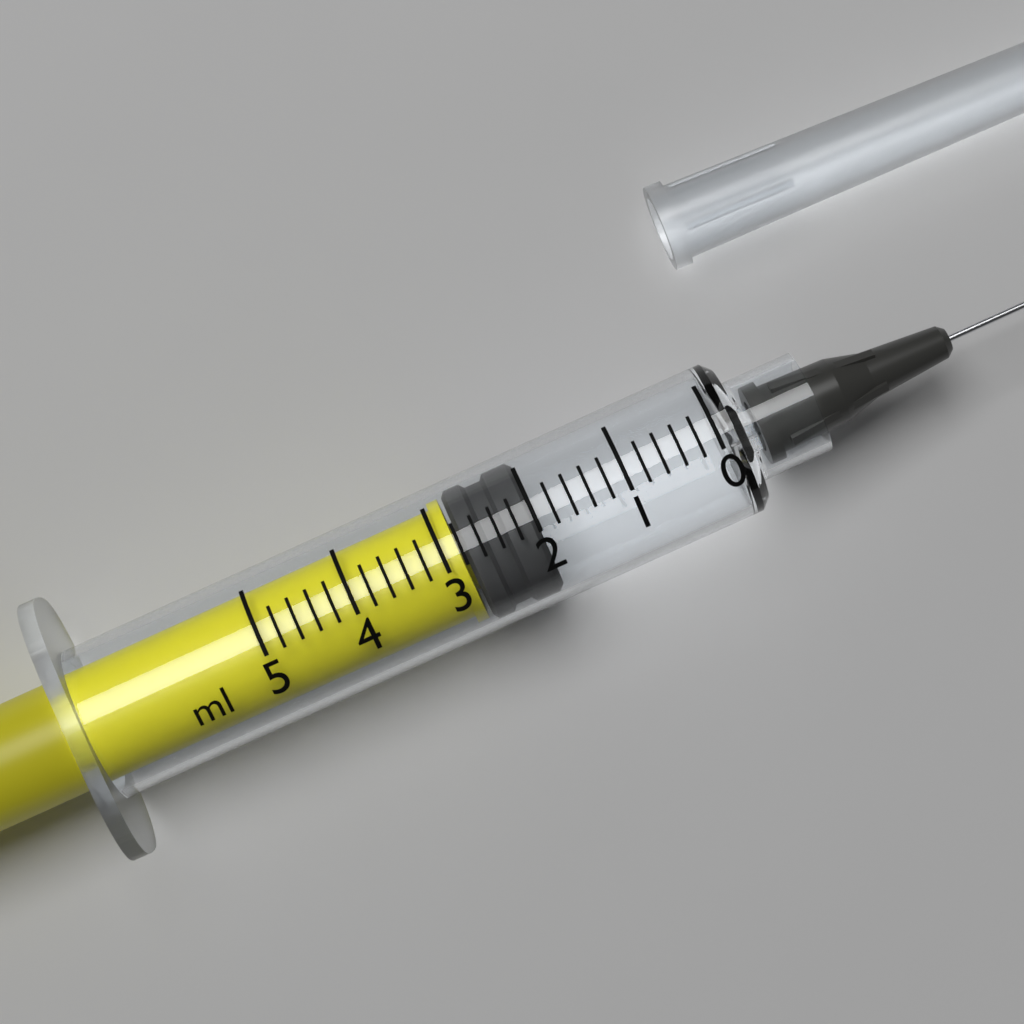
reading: 2.0 ml
